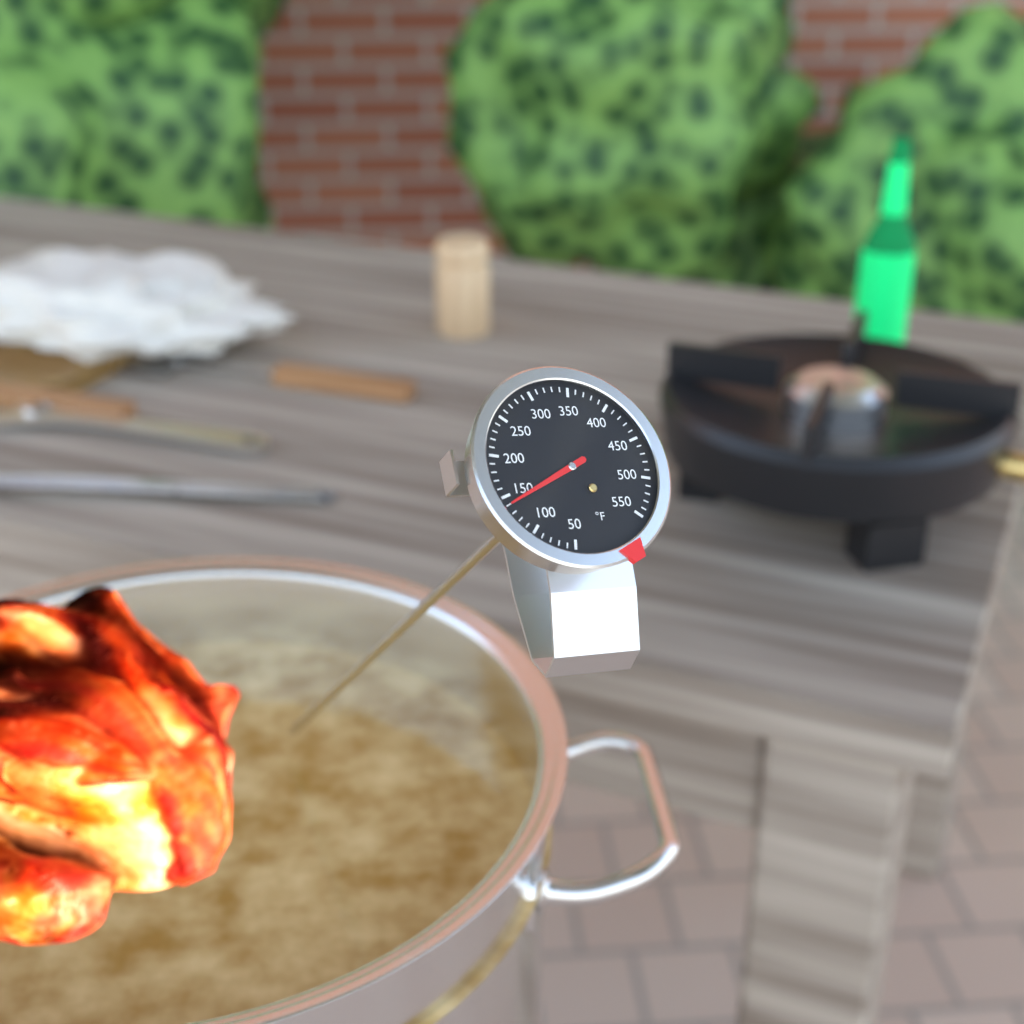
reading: 140 °F
